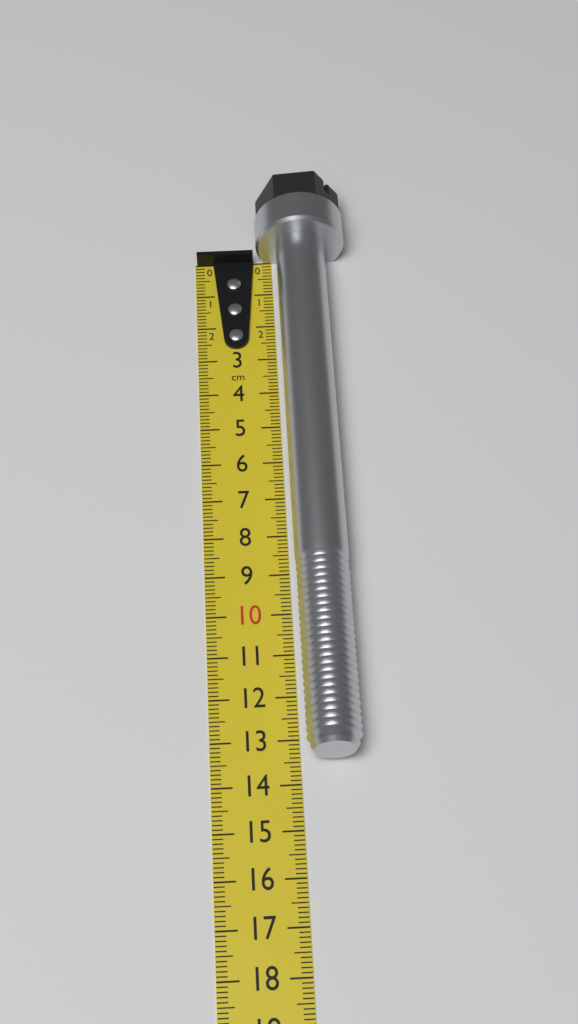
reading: 13.5 cm
